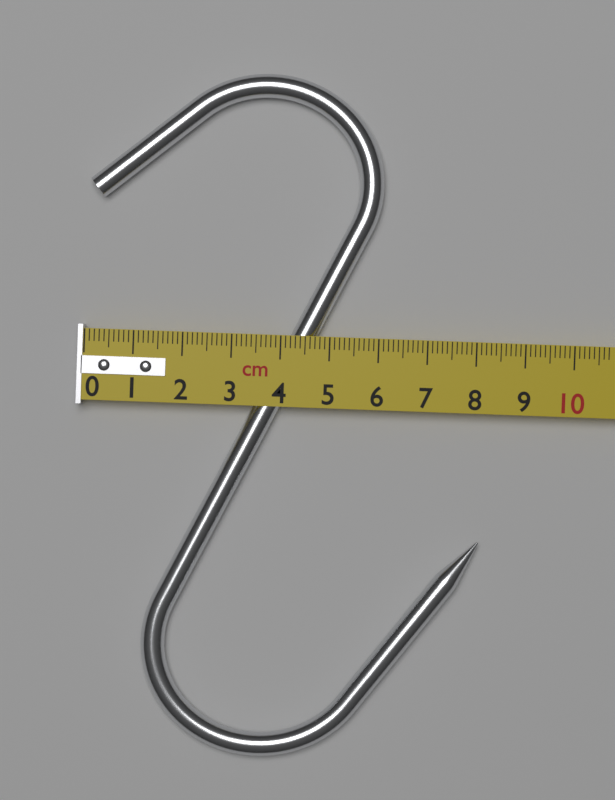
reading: 8.2 cm
